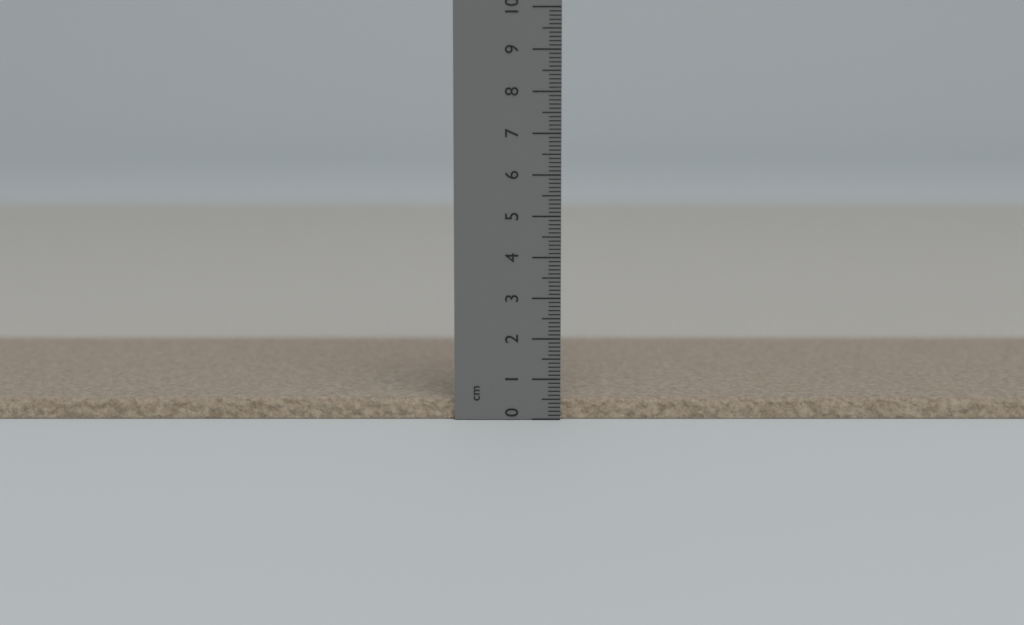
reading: 0.5 cm
